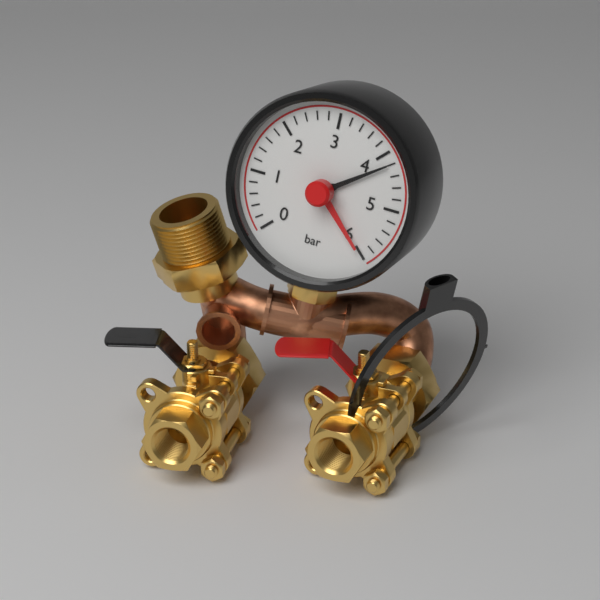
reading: 4.2 bar
